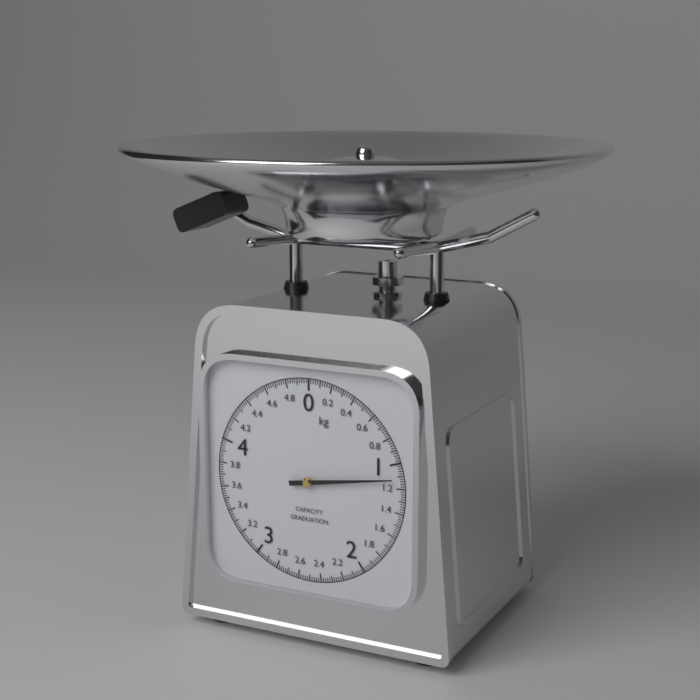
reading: 1.12 kg
